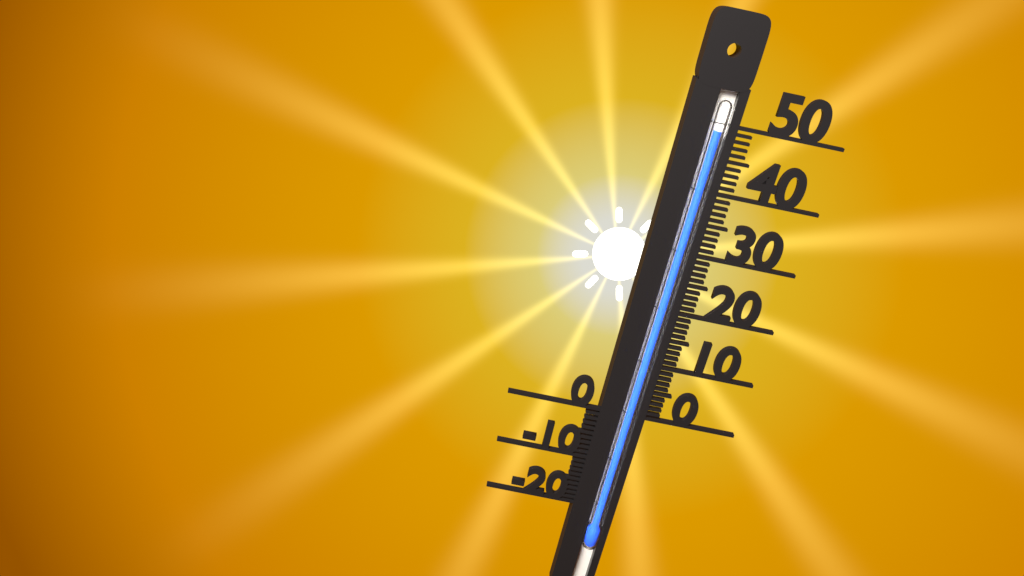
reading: 49 (no unit)
